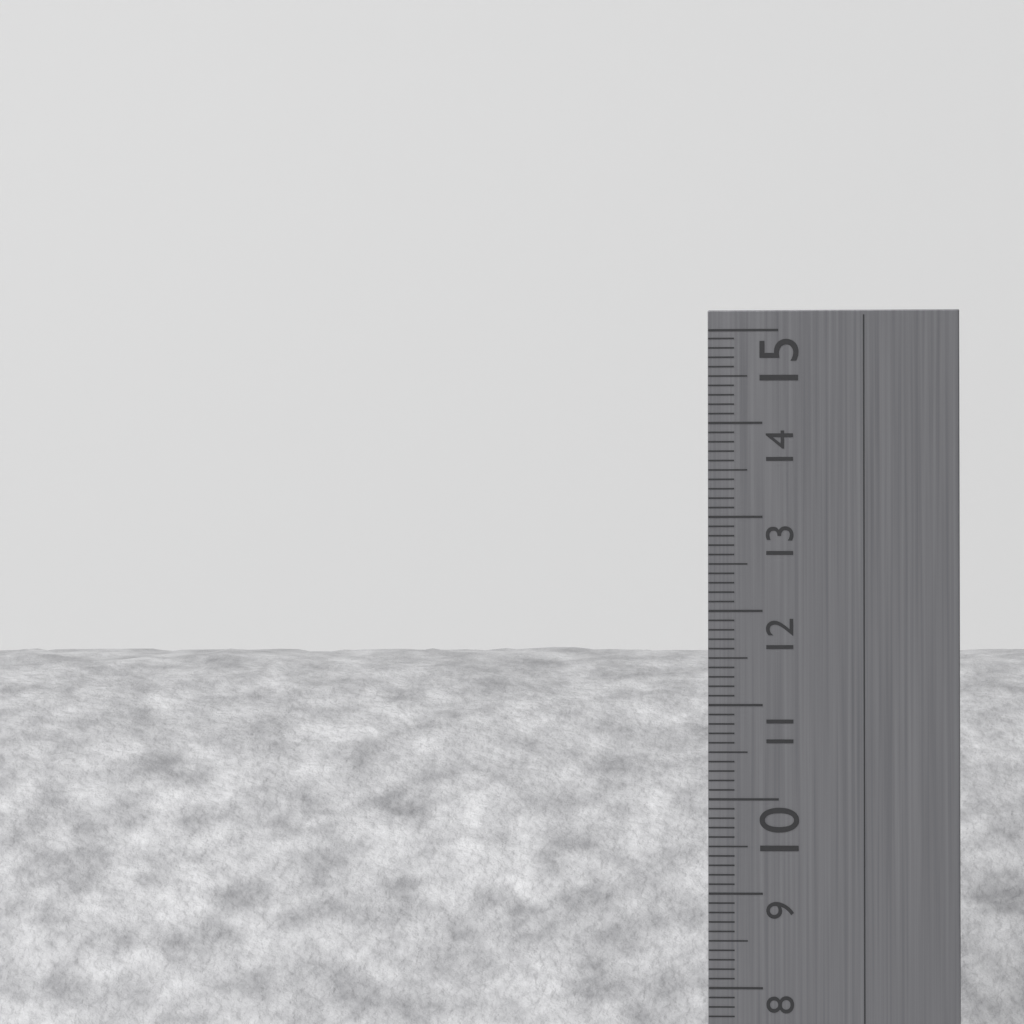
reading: 11.7 cm
